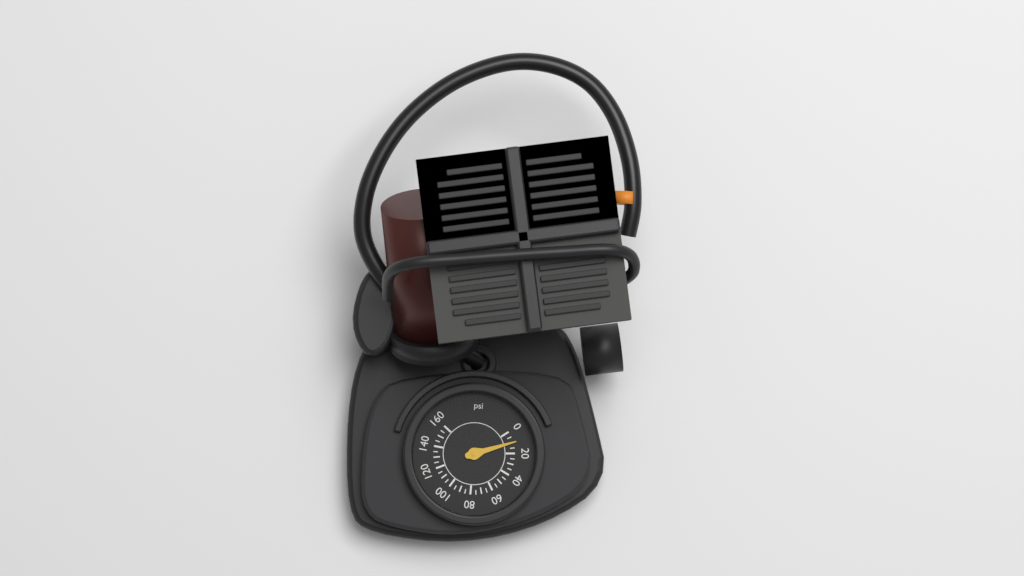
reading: 10 psi
